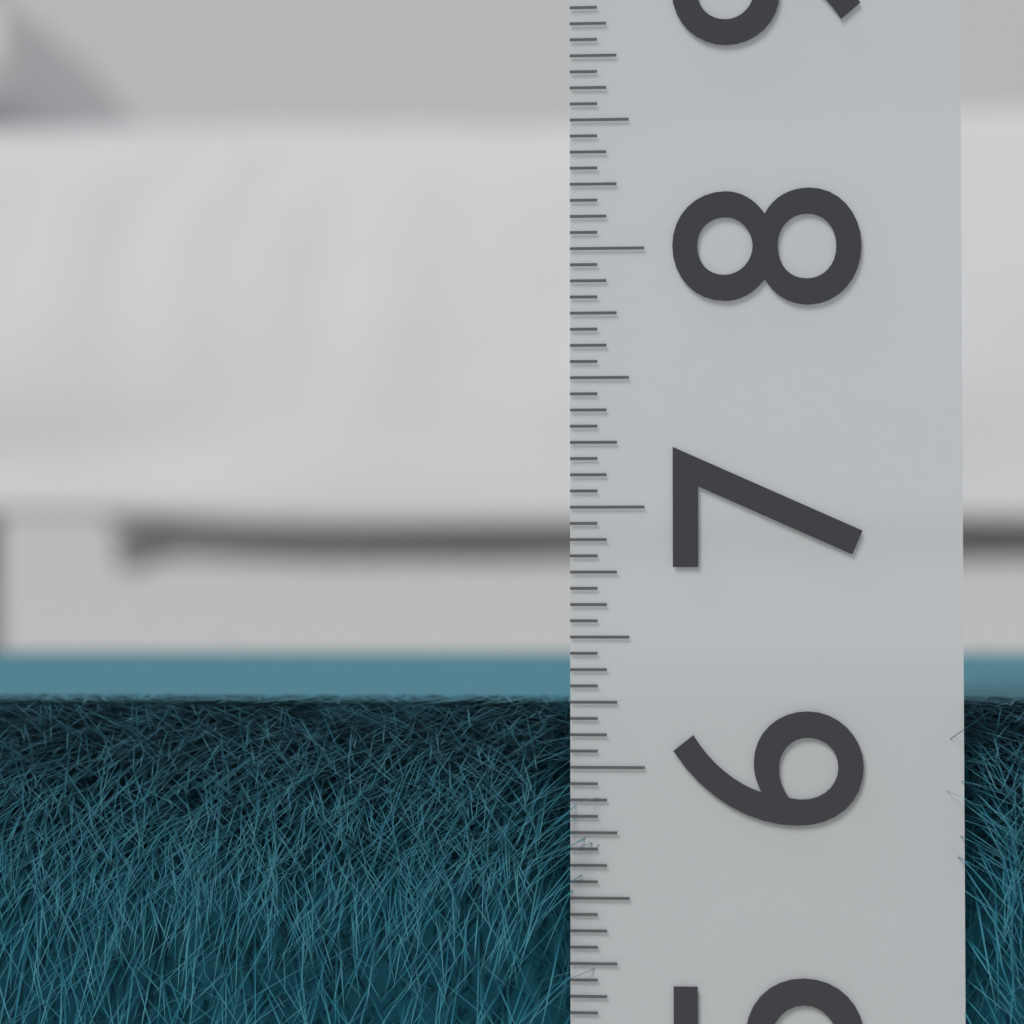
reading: 6.2500 (no unit)
